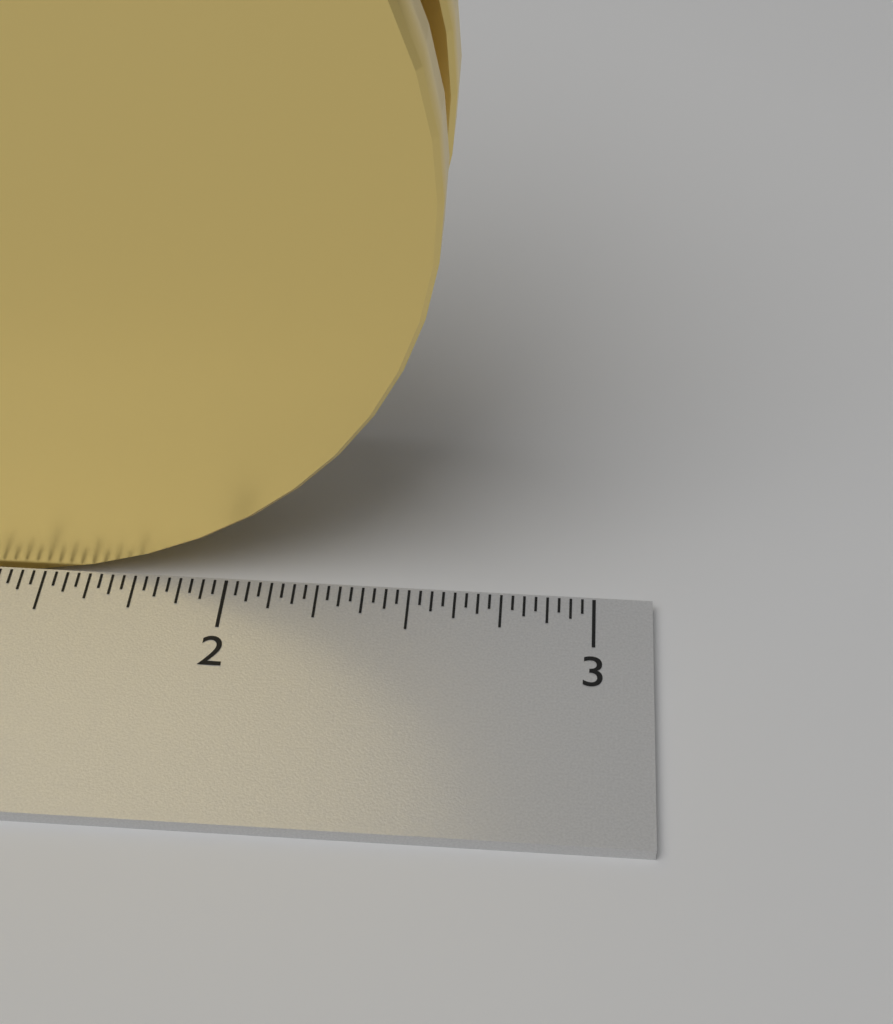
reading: 2.59375 inch
